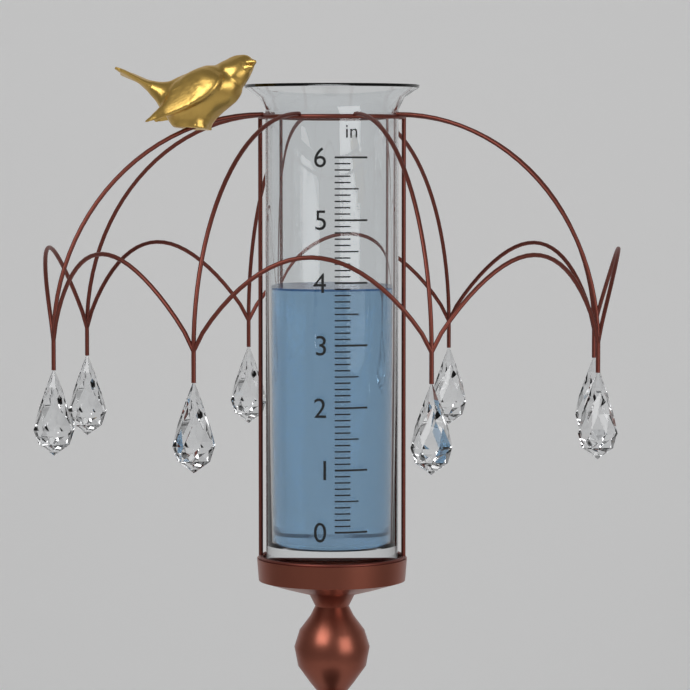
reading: 3.9 in
